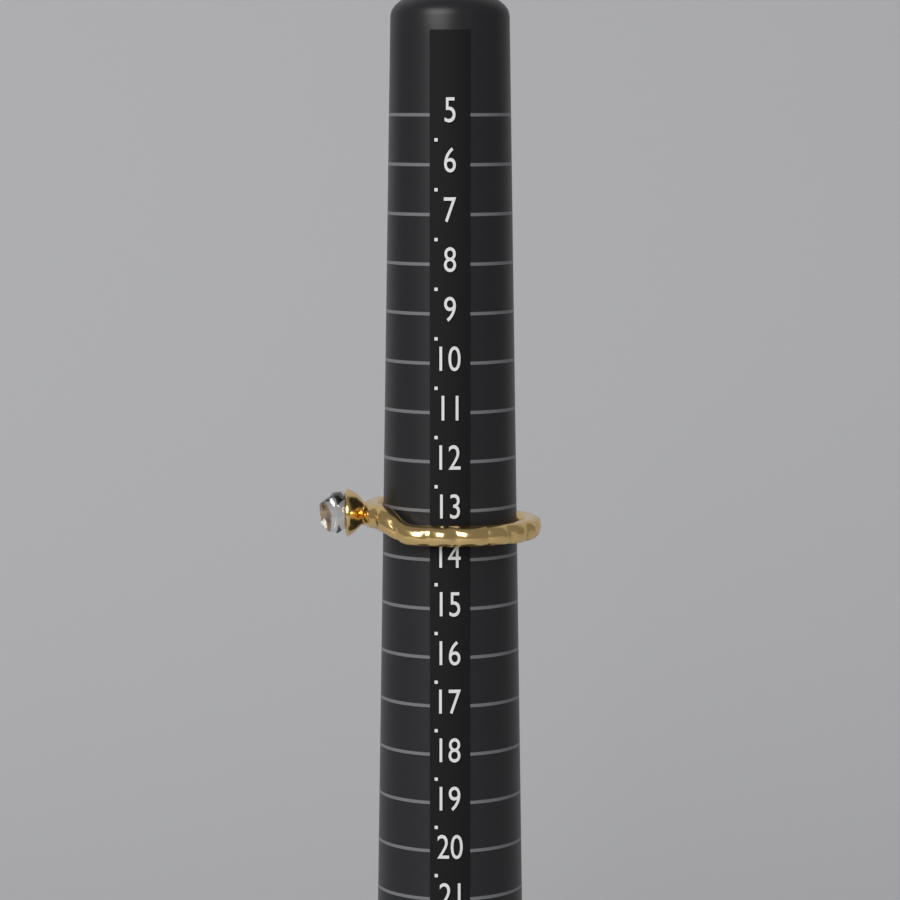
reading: 13.7 (no unit)
